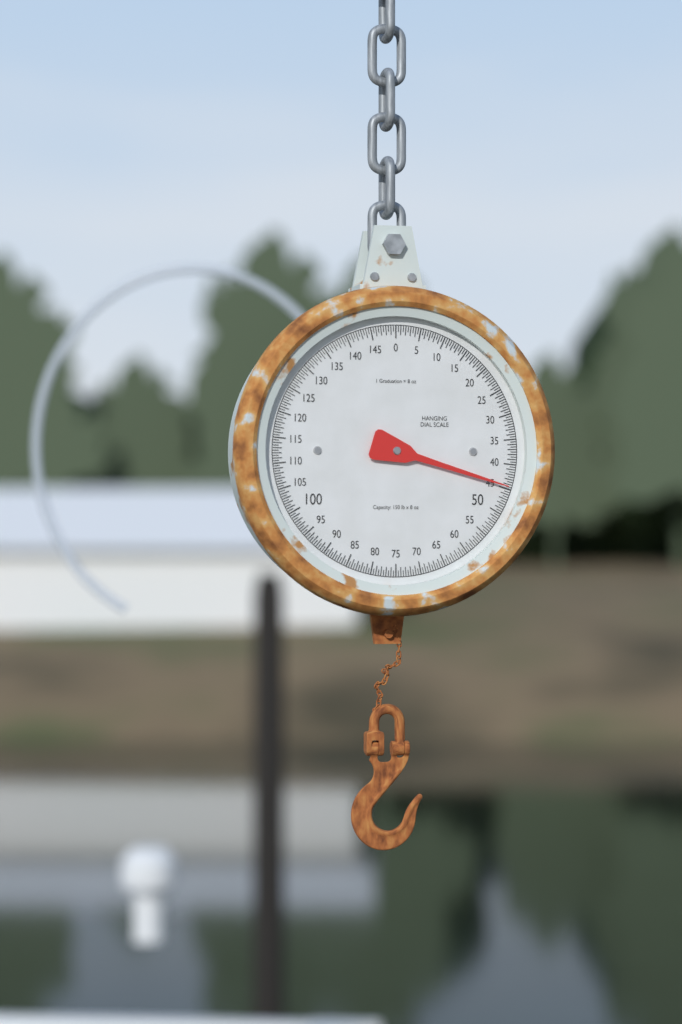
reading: 44.5 lb
